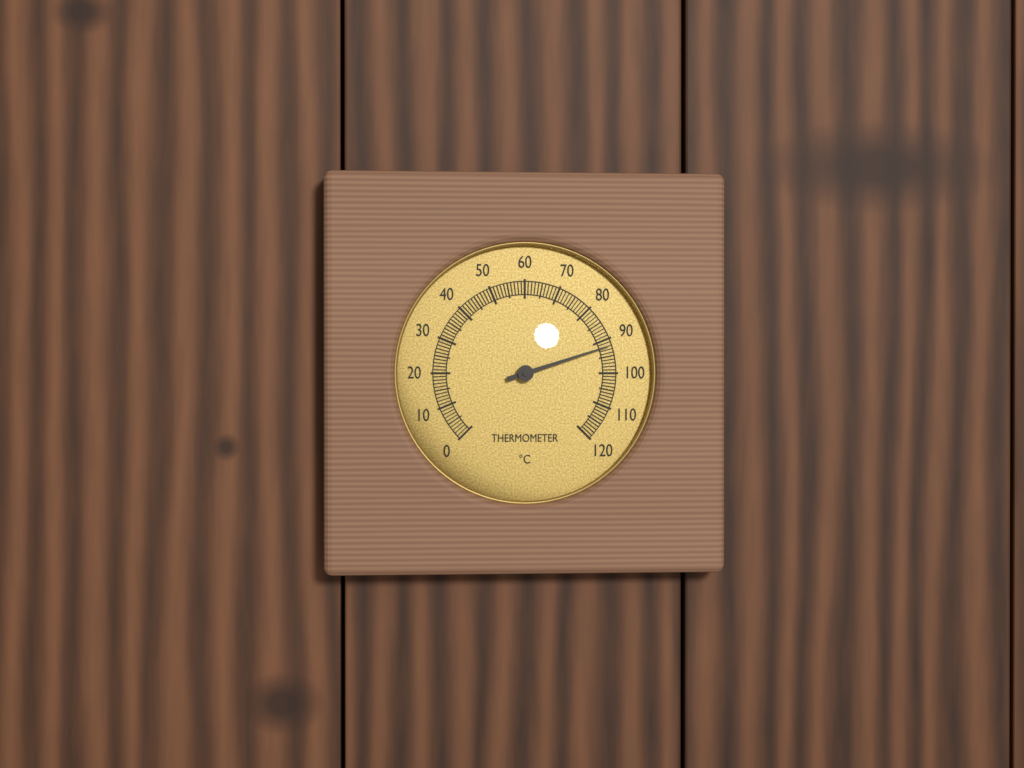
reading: 92 °C
